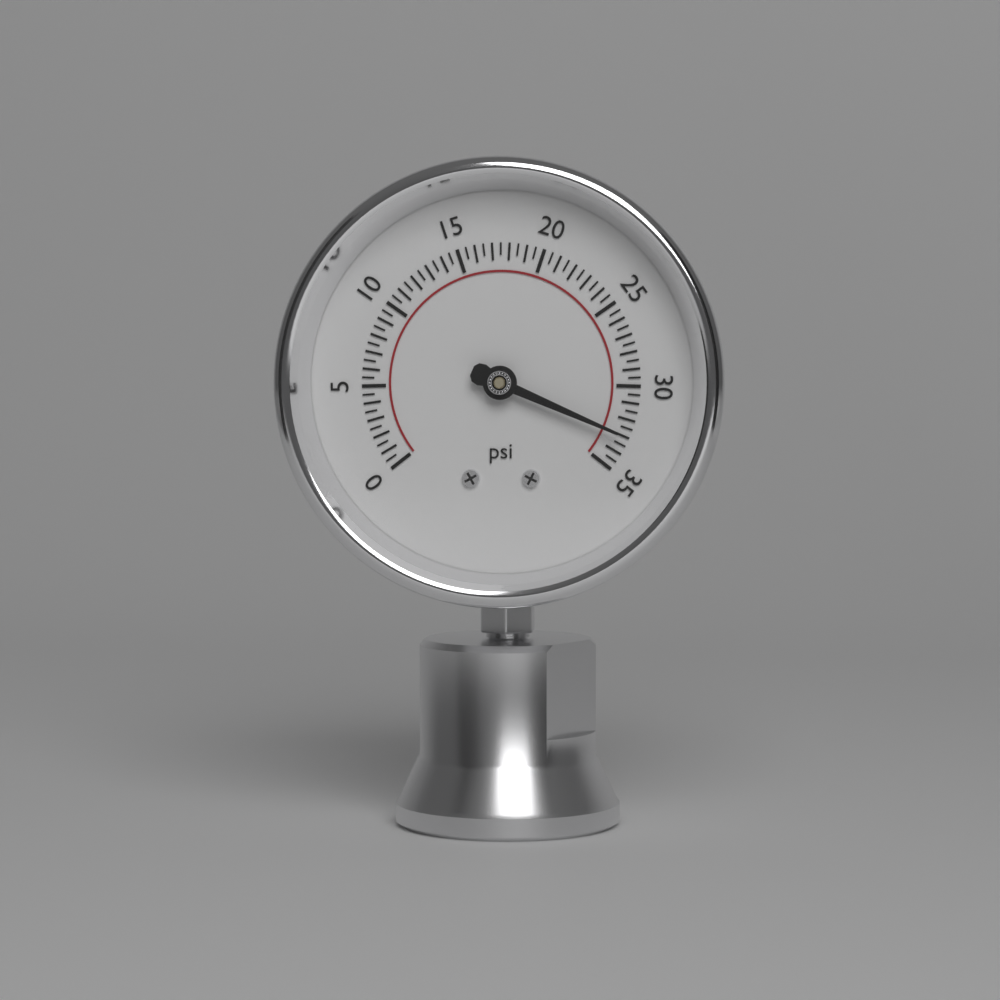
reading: 33.0 psi
